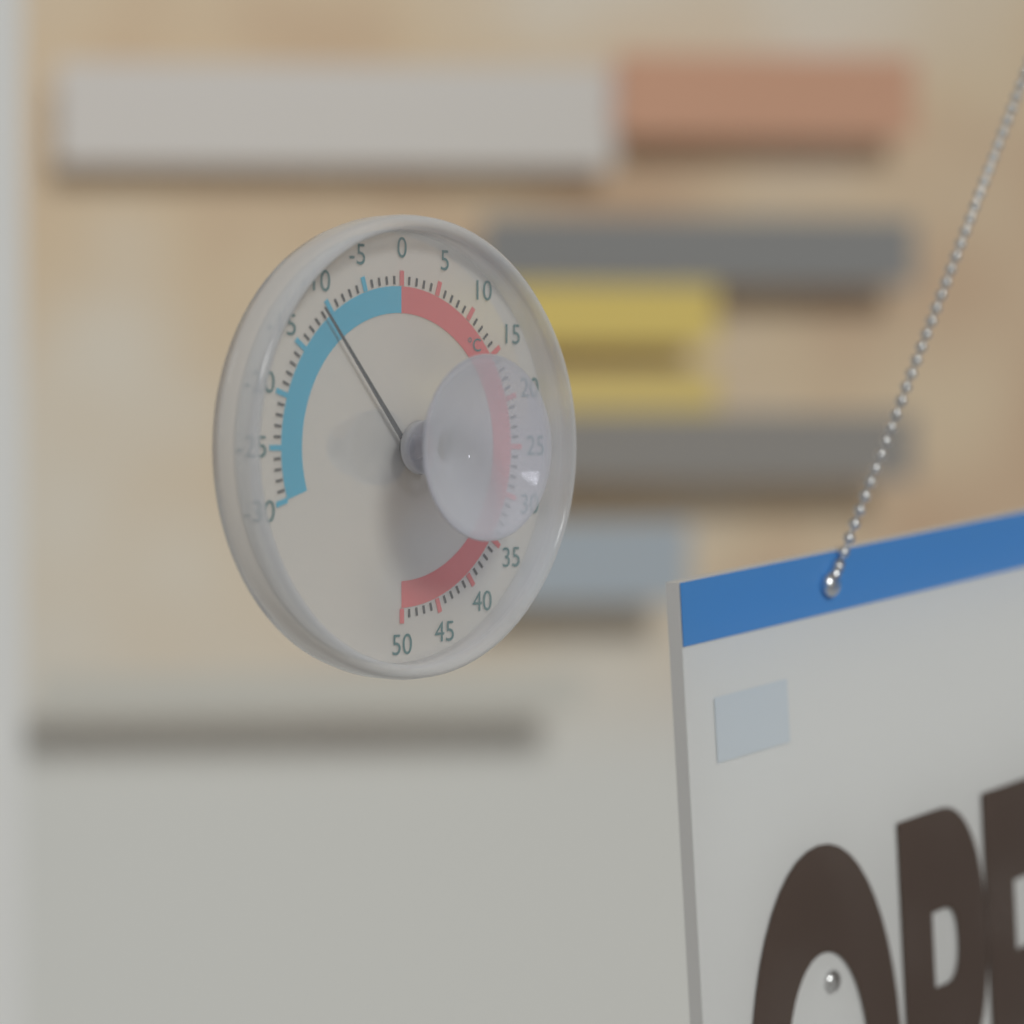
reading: -11 °C
